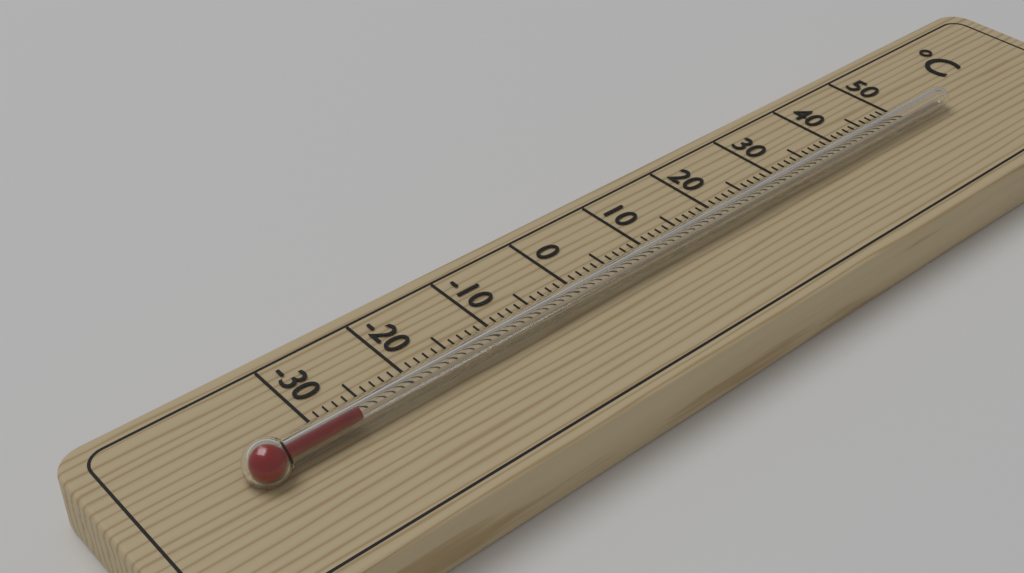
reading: -27 °C
